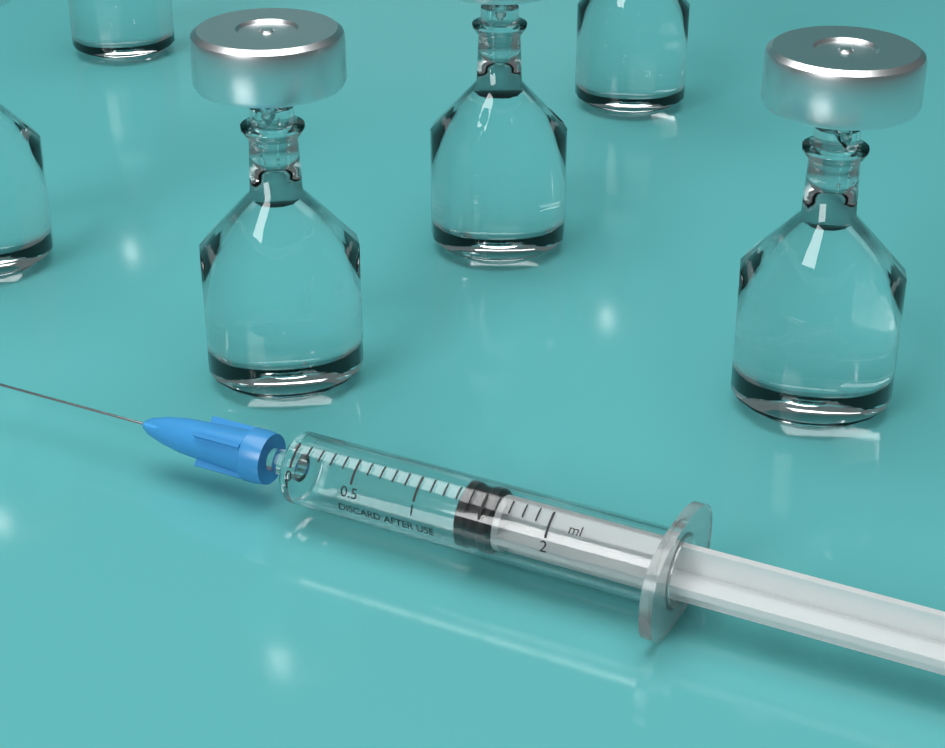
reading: 1.3 ml
